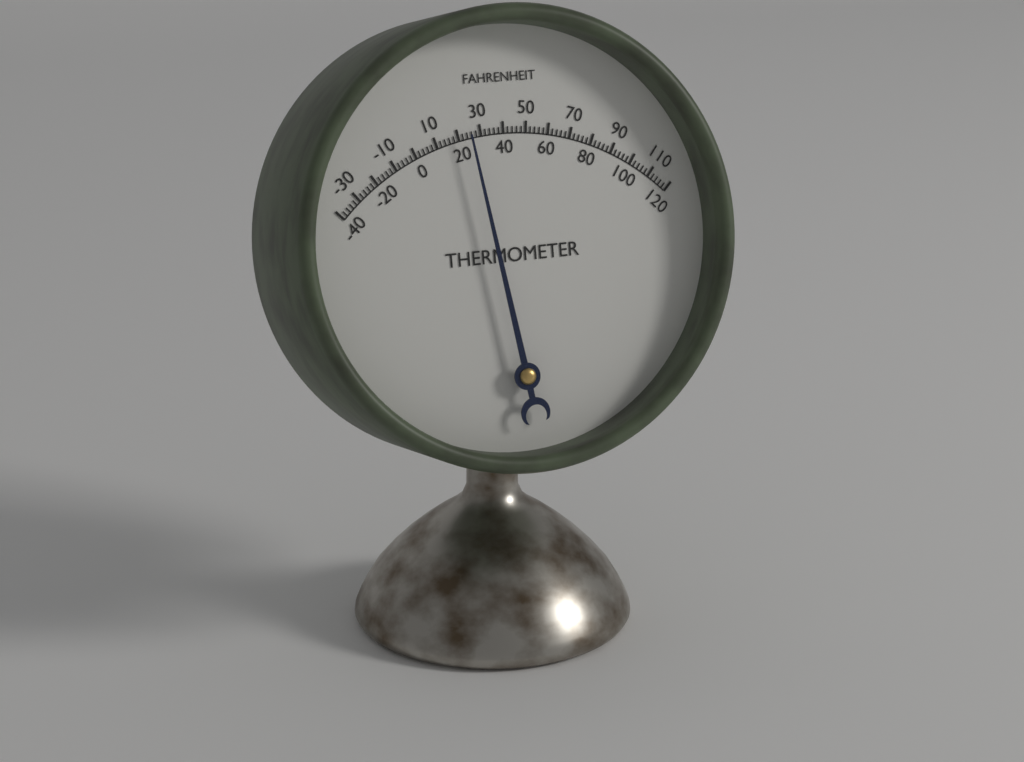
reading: 24 °F
